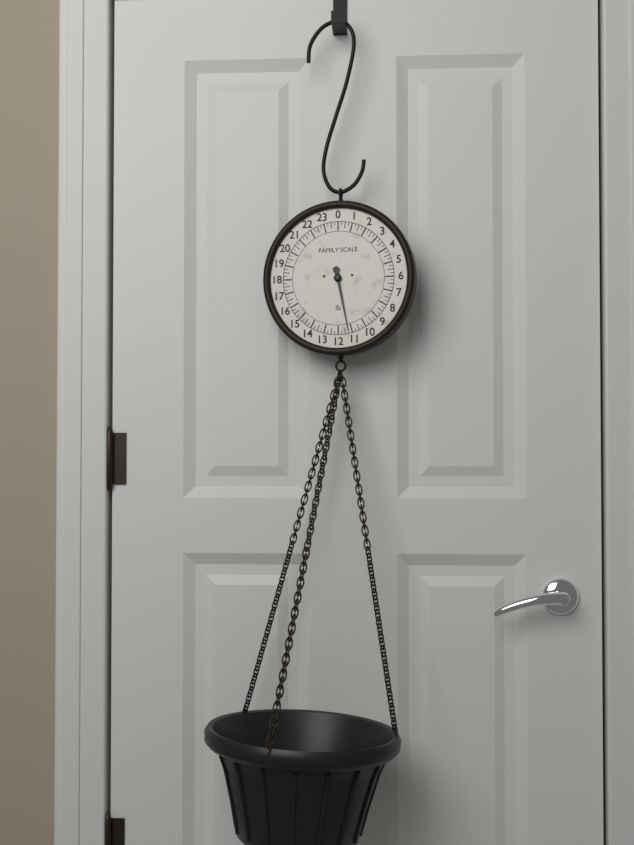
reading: 11.25 lb
